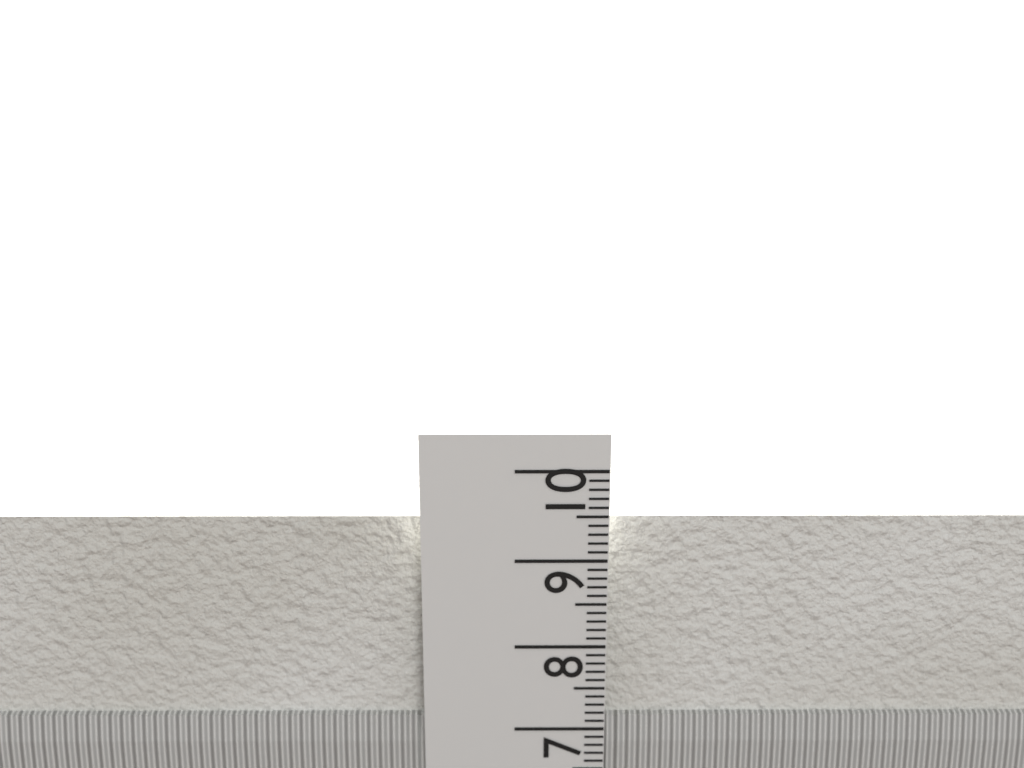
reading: 9.4 cm
